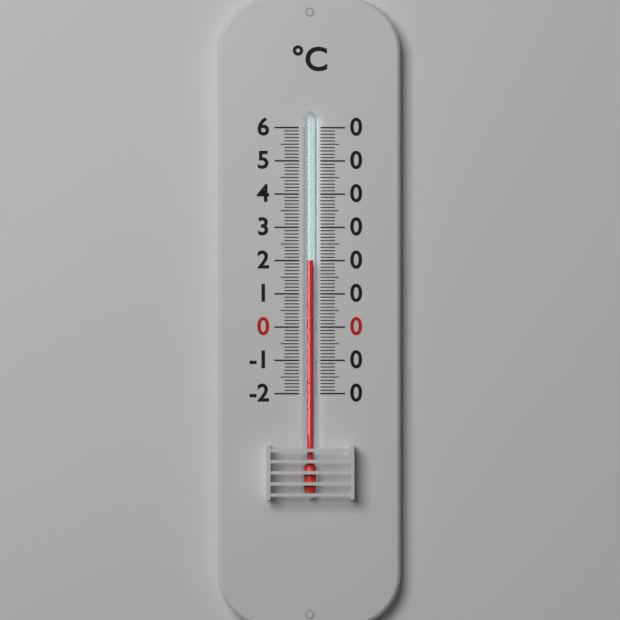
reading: 20 °C
